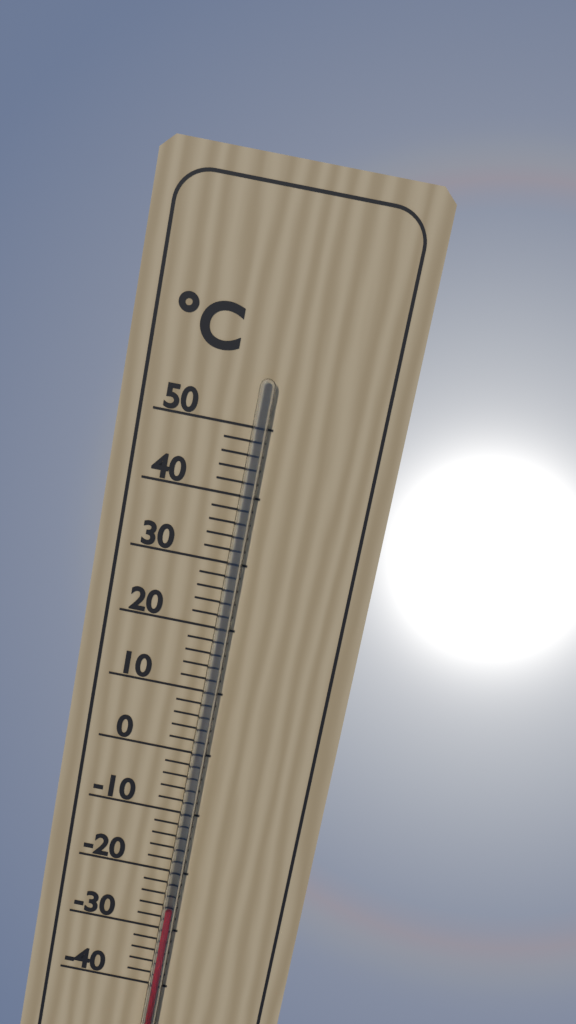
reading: -26 °C
